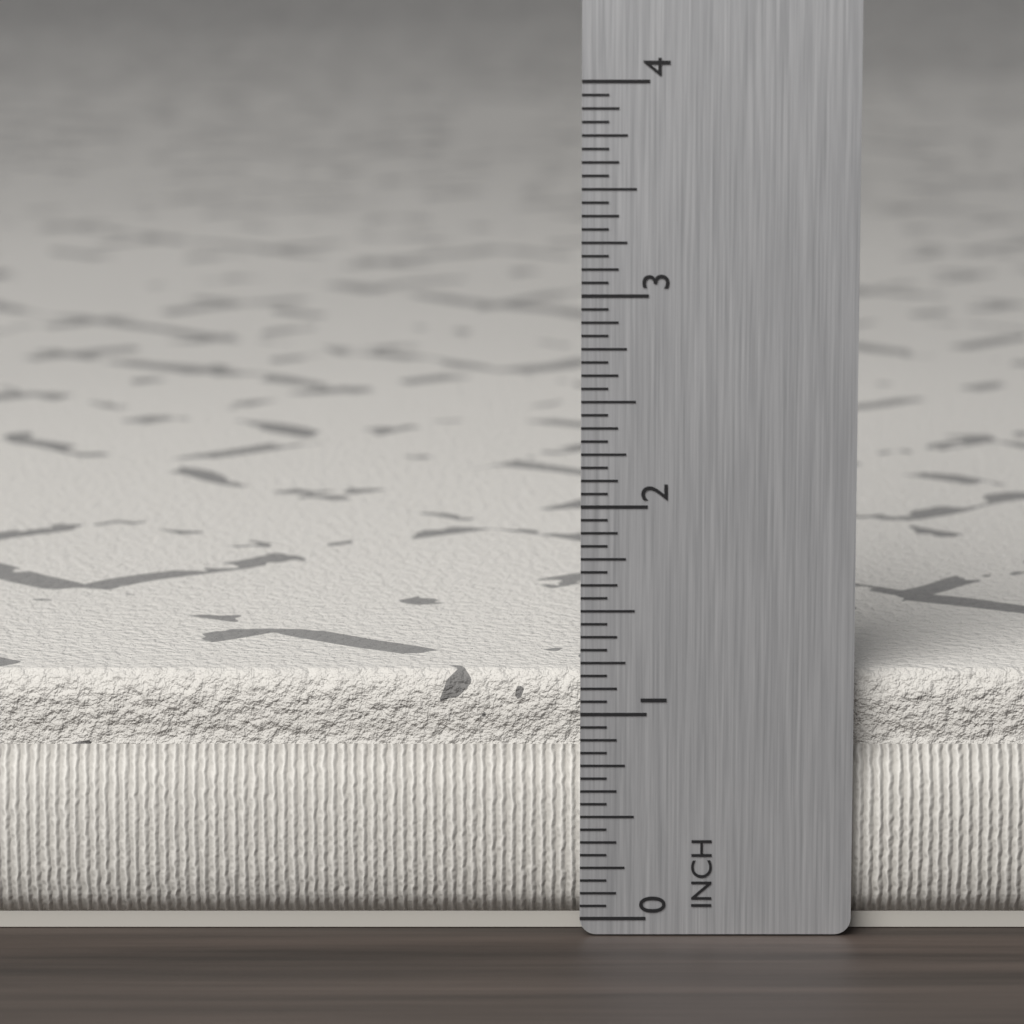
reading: 1.1875 in
